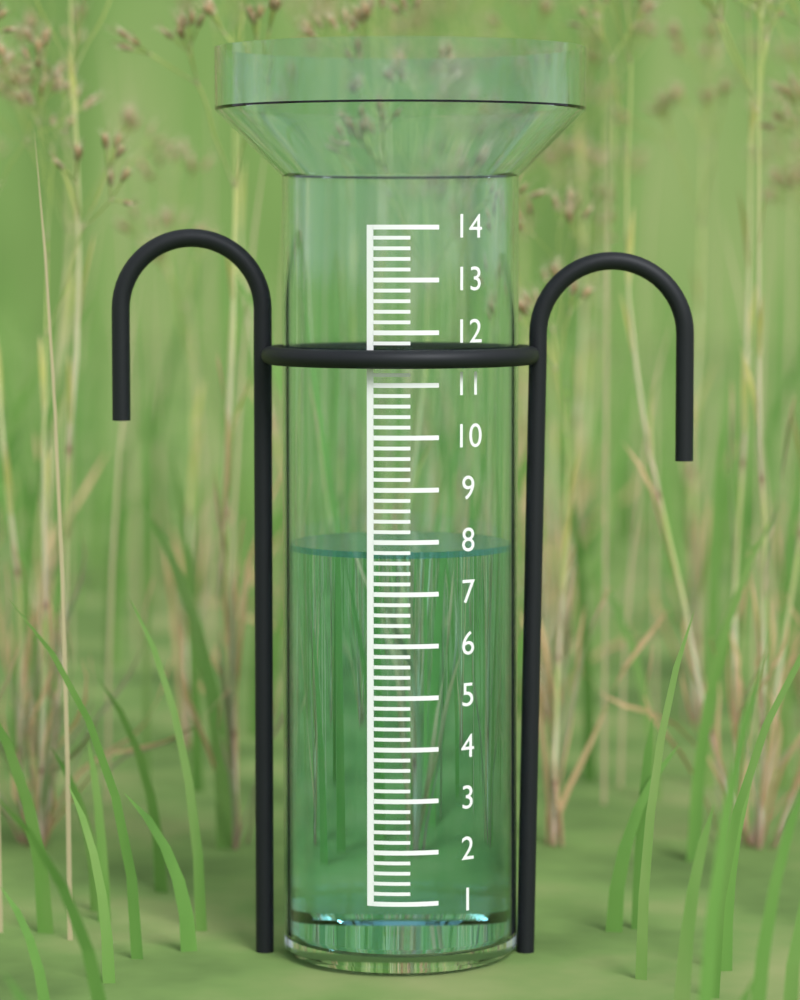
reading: 7.8 (no unit)
